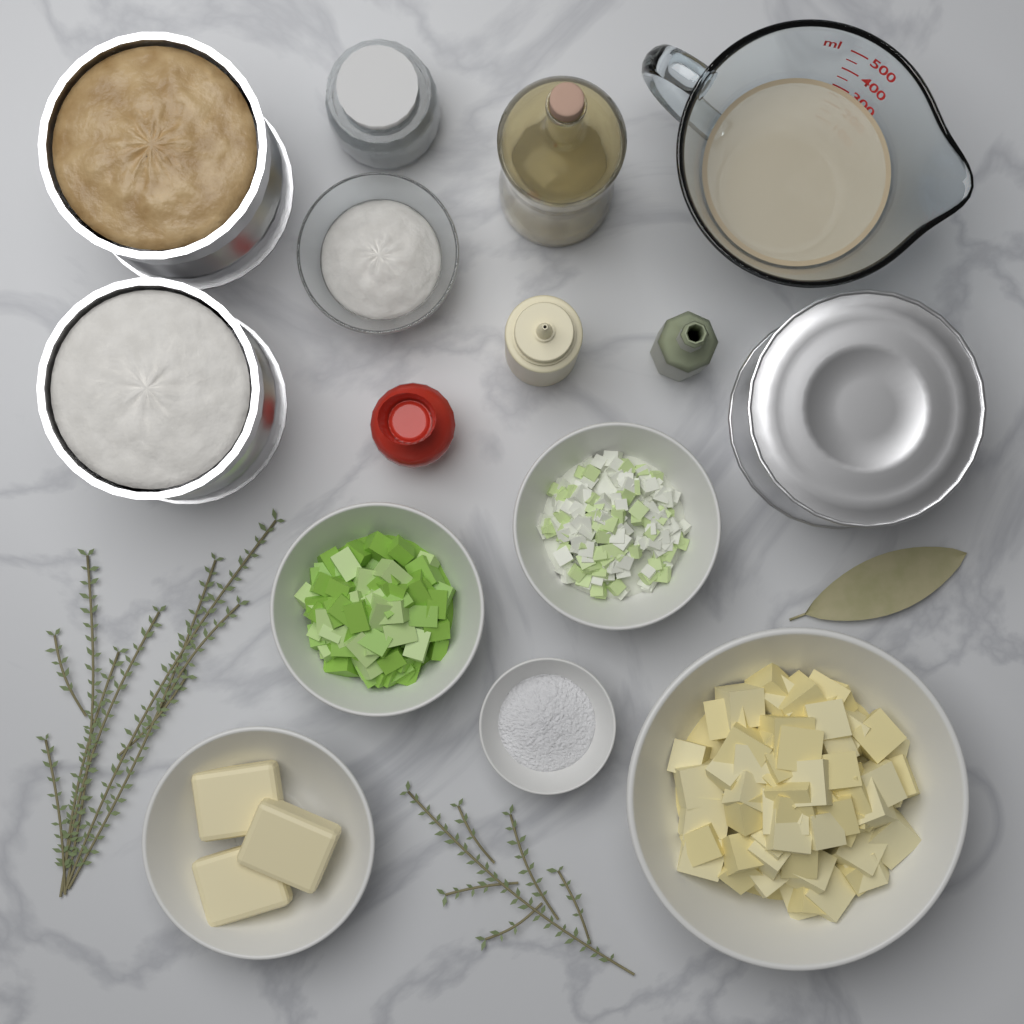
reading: 300 ml
